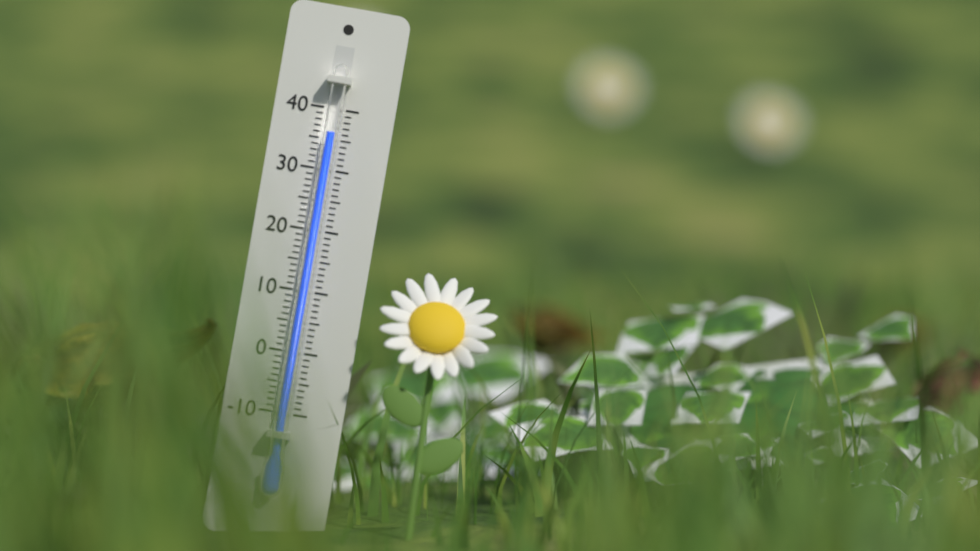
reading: 36 (no unit)
